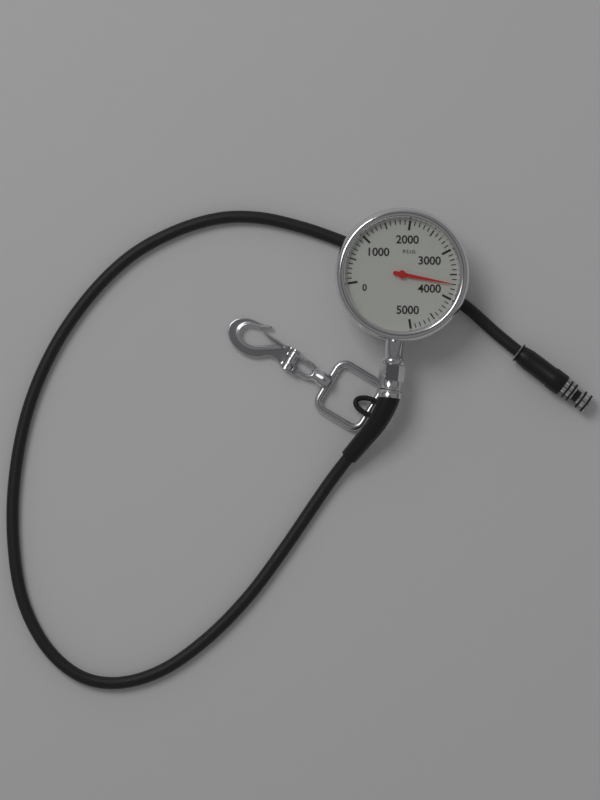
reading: 3700 psi
